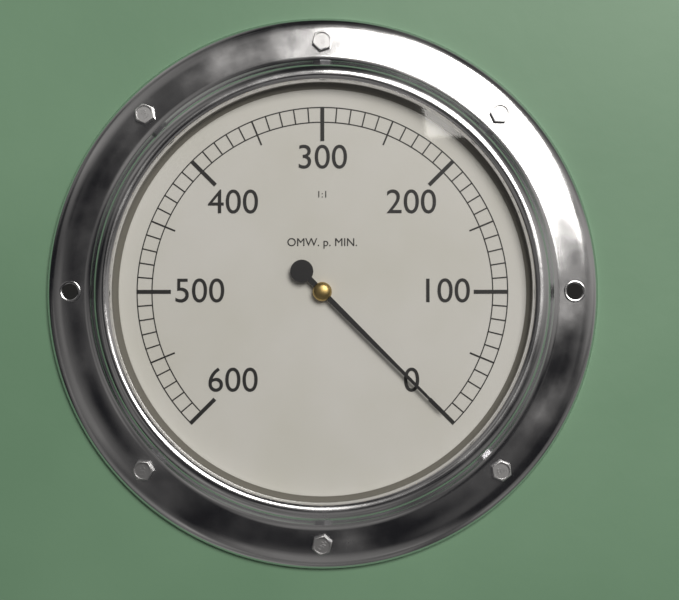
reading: 0 OMW. p. MIN.
